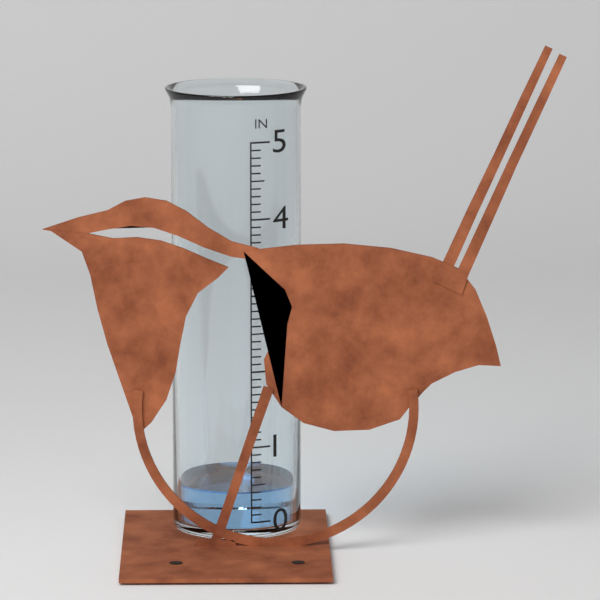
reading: 0.4 in
